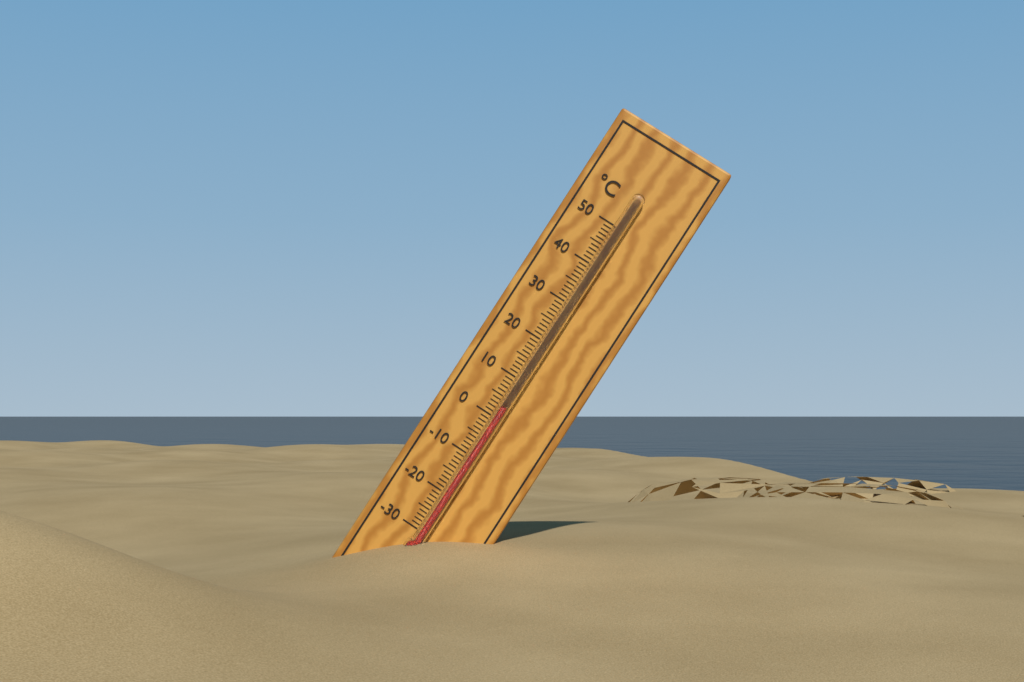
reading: 3 °C
